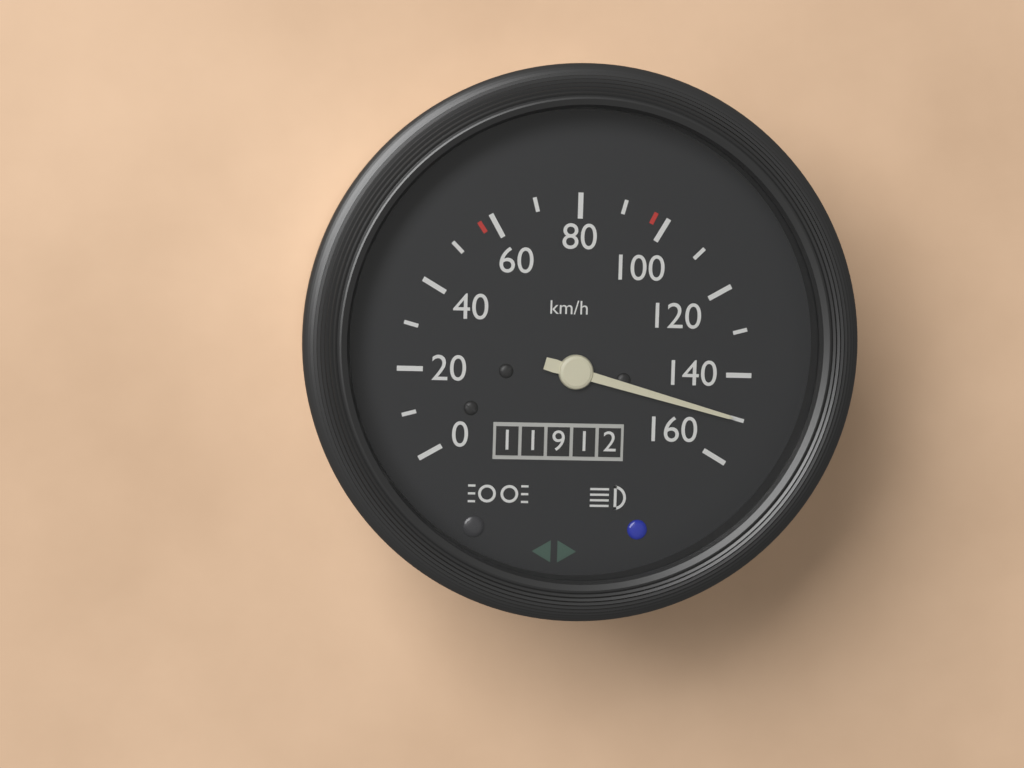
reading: 150 km/h
